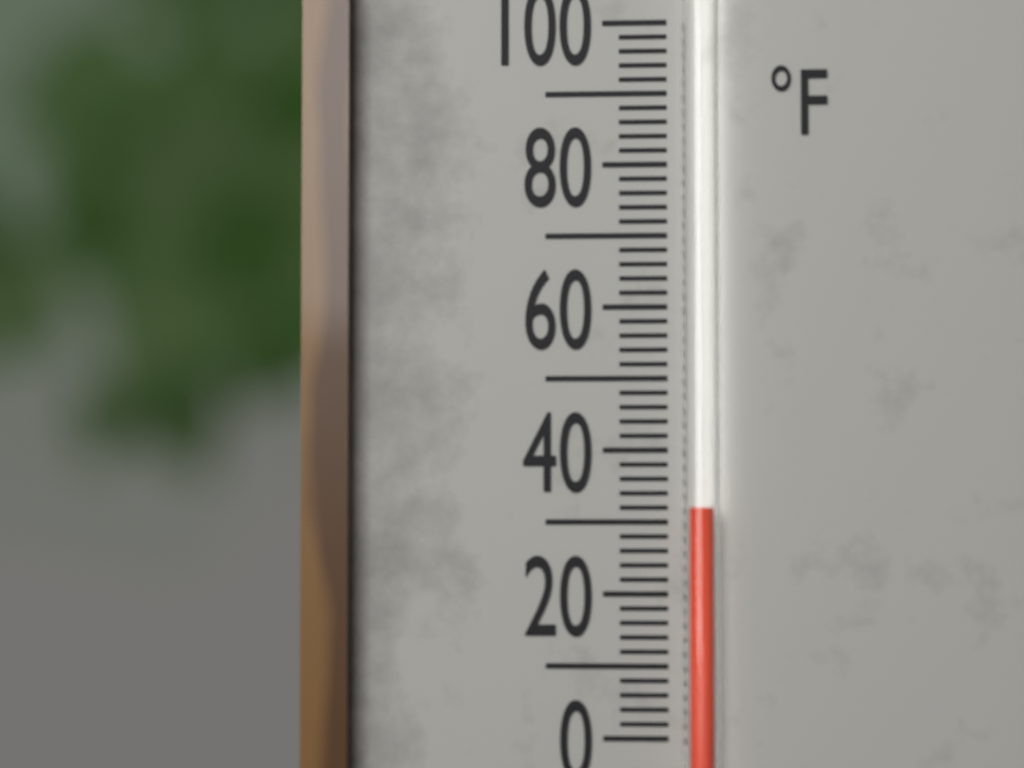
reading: 32 °F
